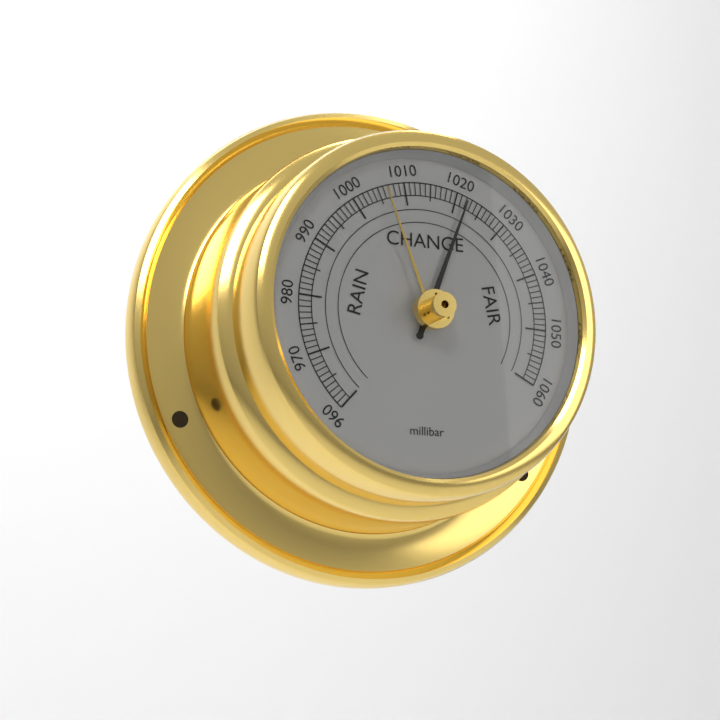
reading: 1022 millibar
